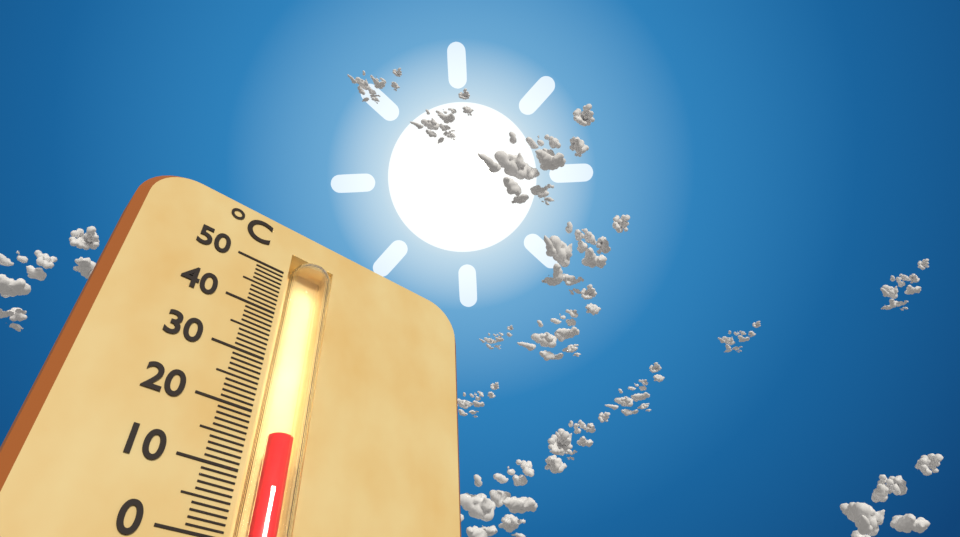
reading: 17 °C
